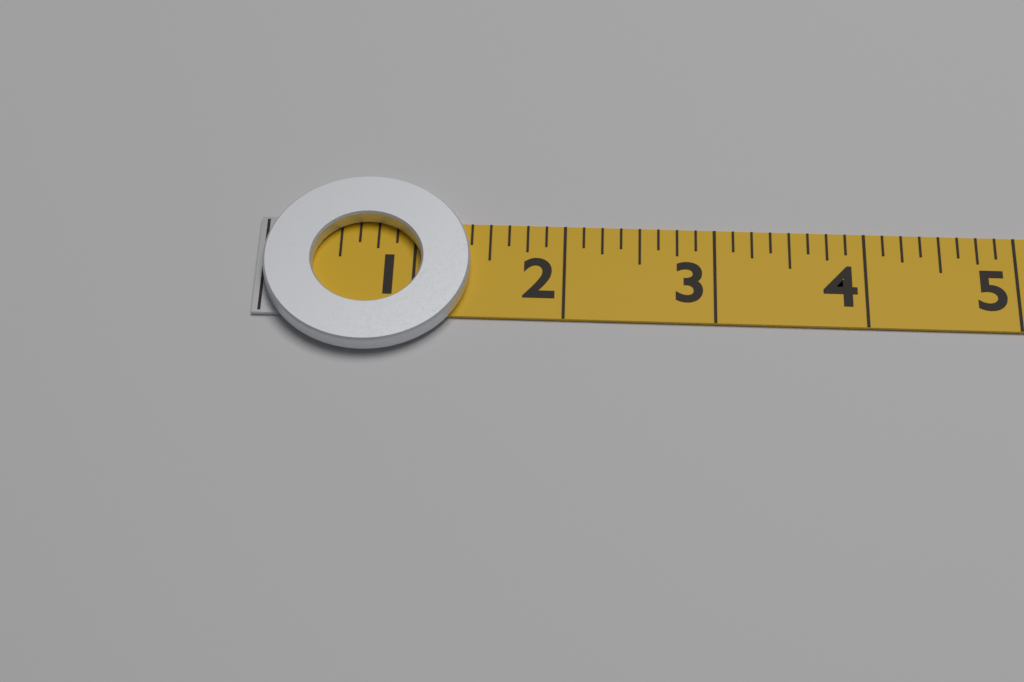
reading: 1.375 (no unit)
